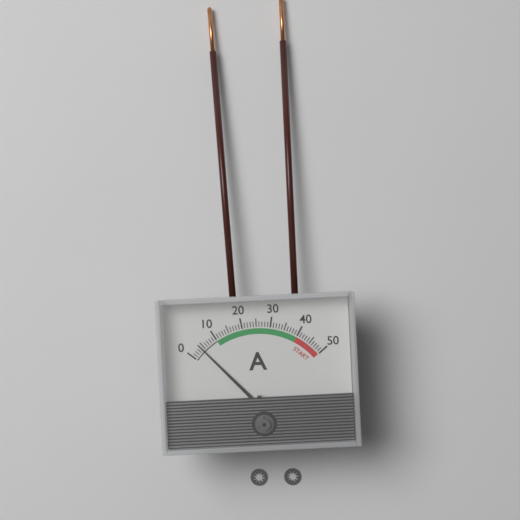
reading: 4 A
